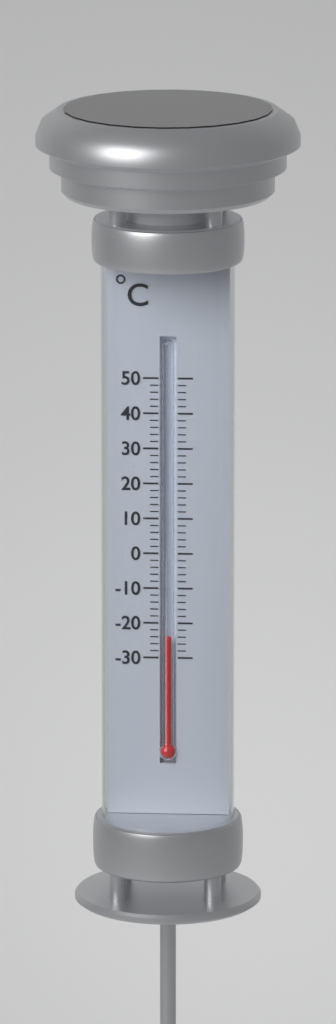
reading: -24 °C
